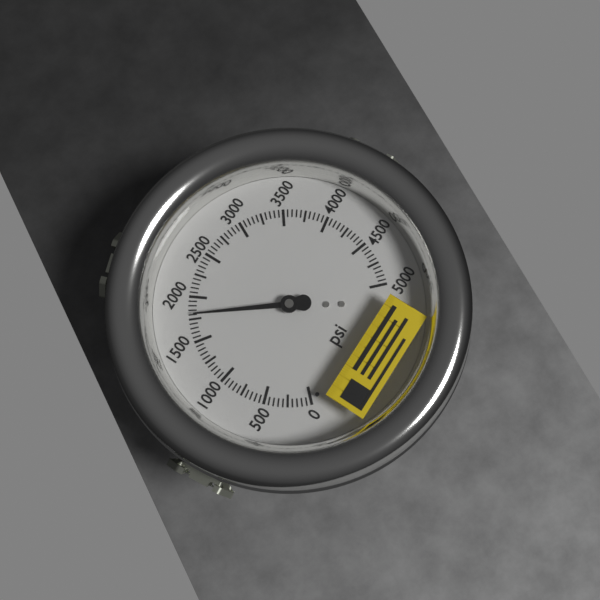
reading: 1800 psi
